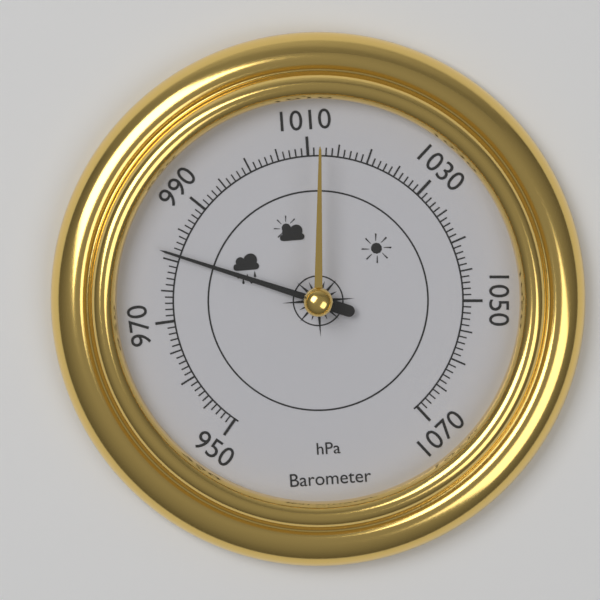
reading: 981 hPa
